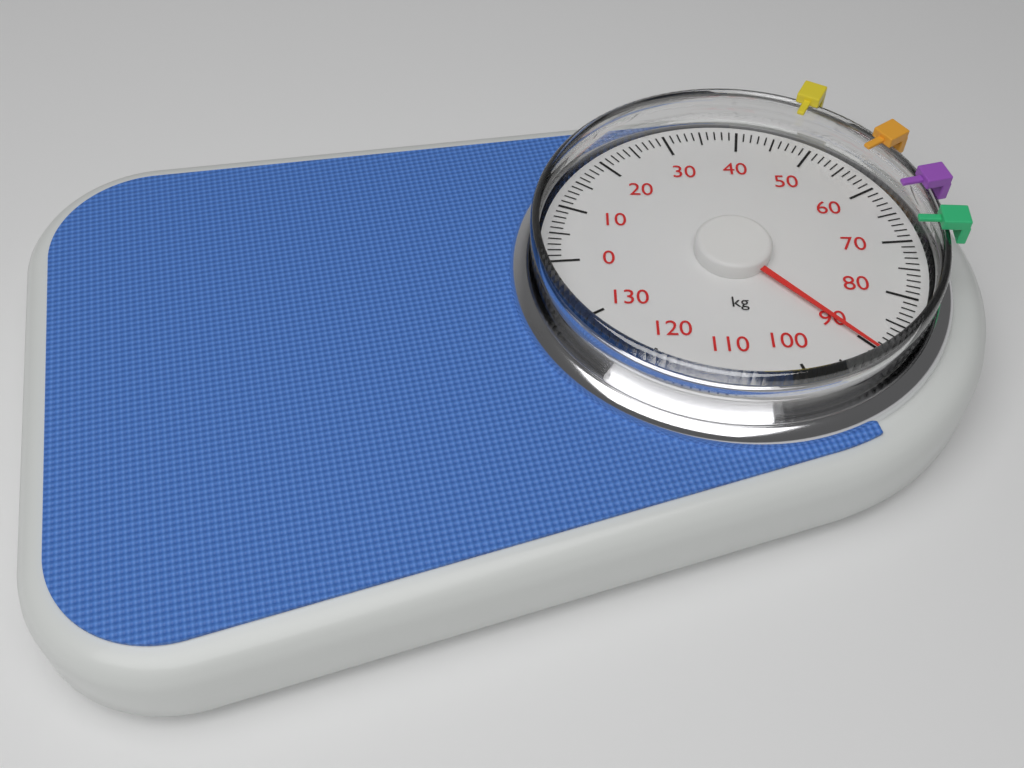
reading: 90 kg
